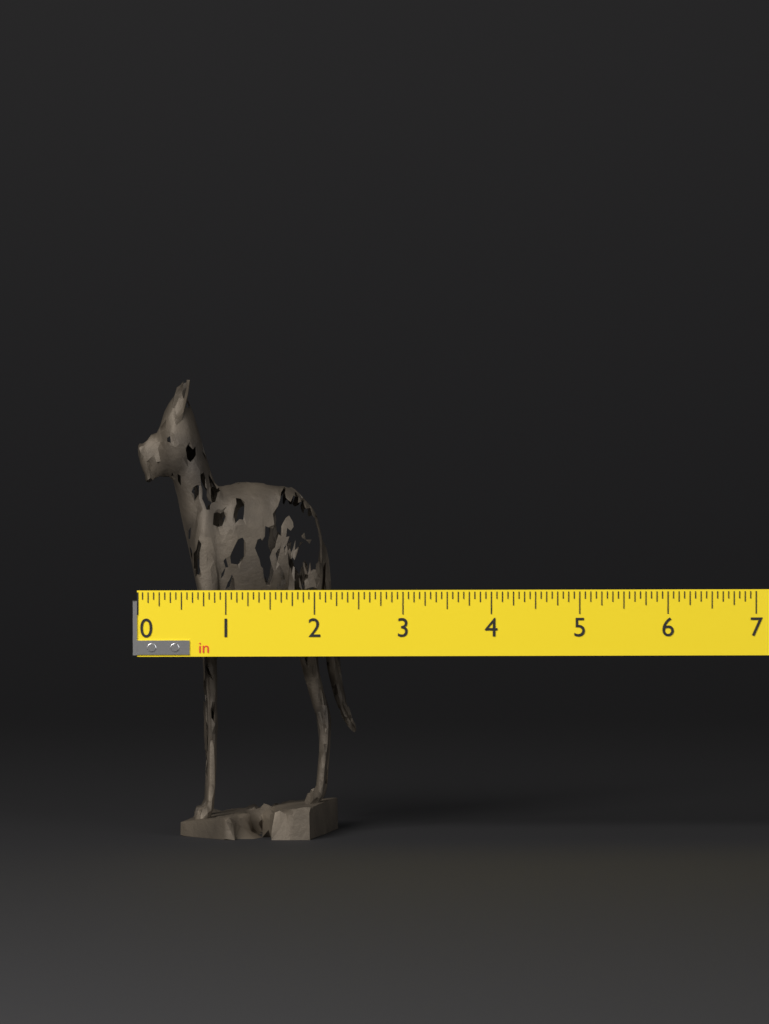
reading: 2.5000 in
